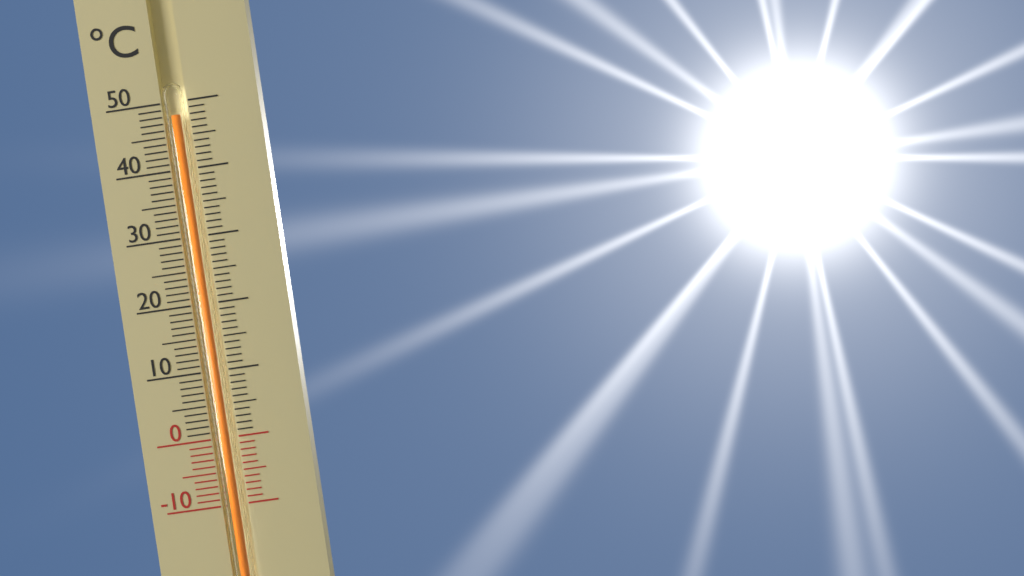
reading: 48 °C
